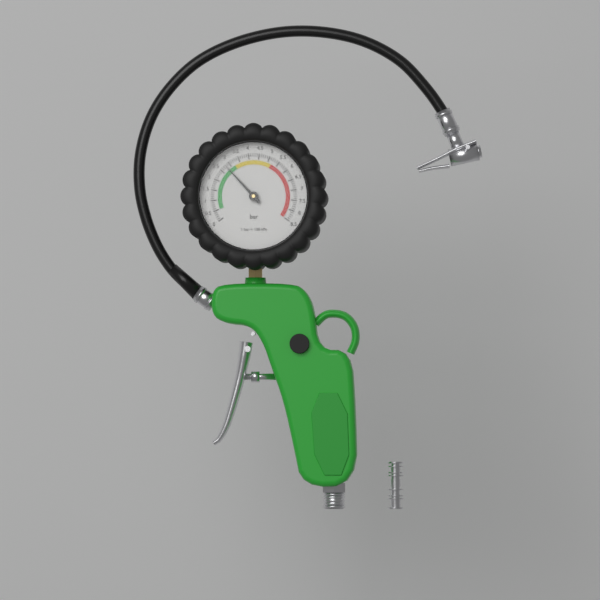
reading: 2.8 bar
